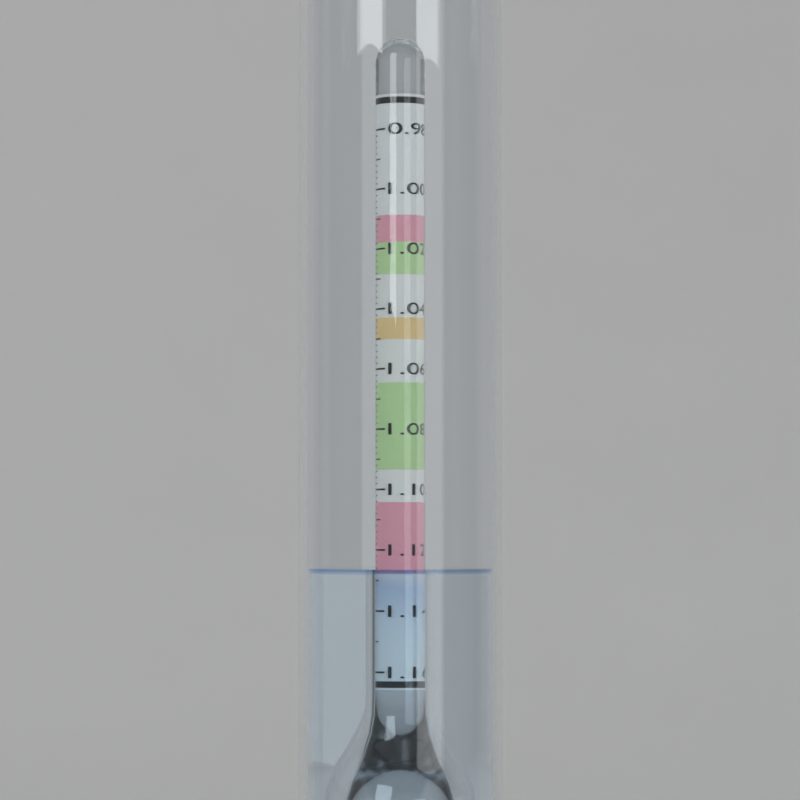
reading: 1.126 (no unit)
